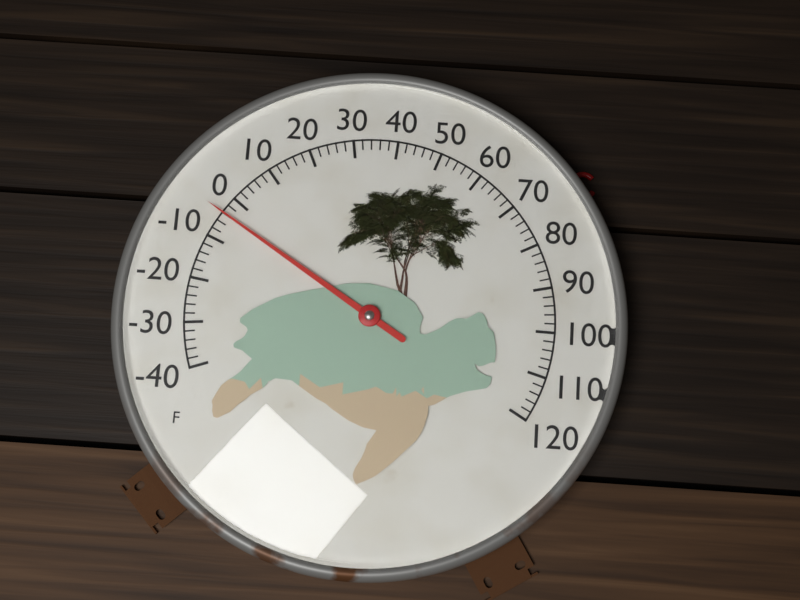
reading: -4 °F
